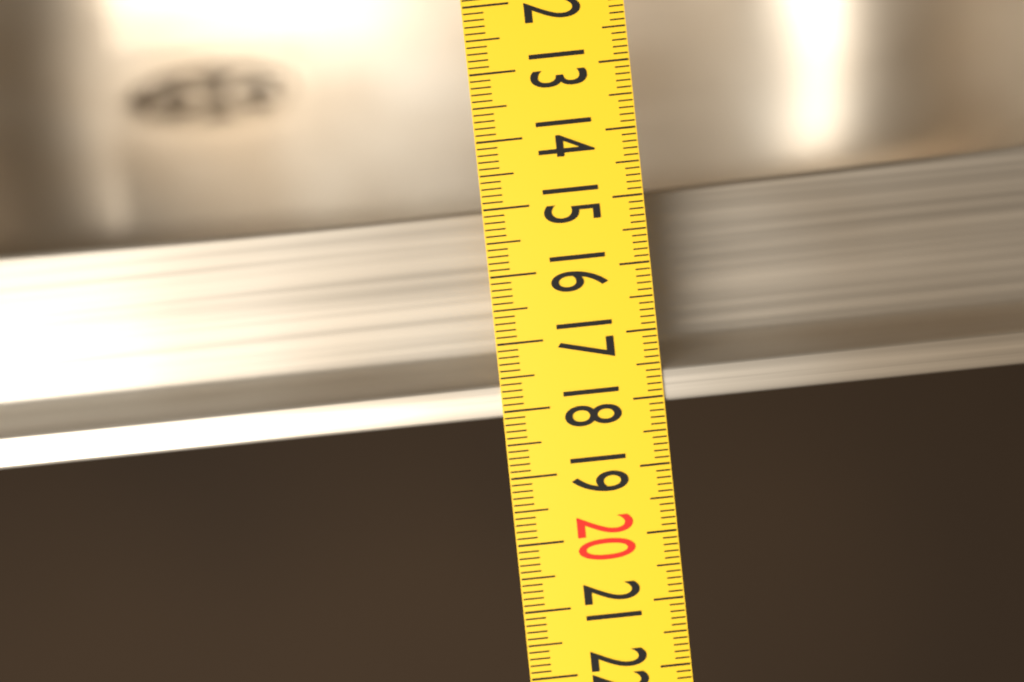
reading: 18.1 (no unit)
